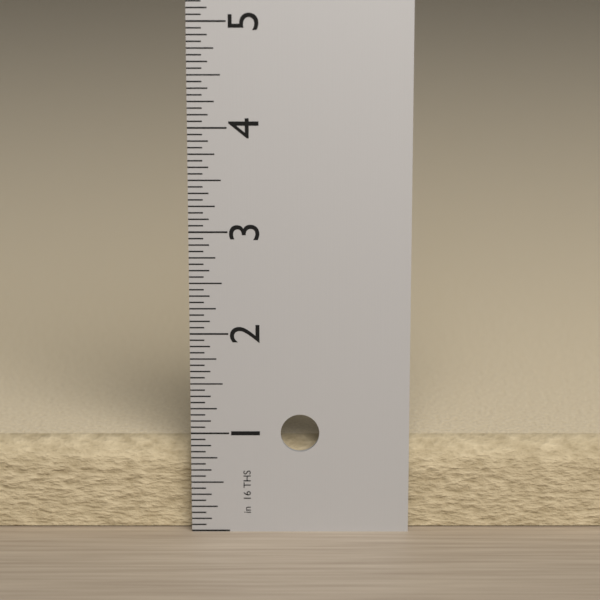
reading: 0.8750 in
